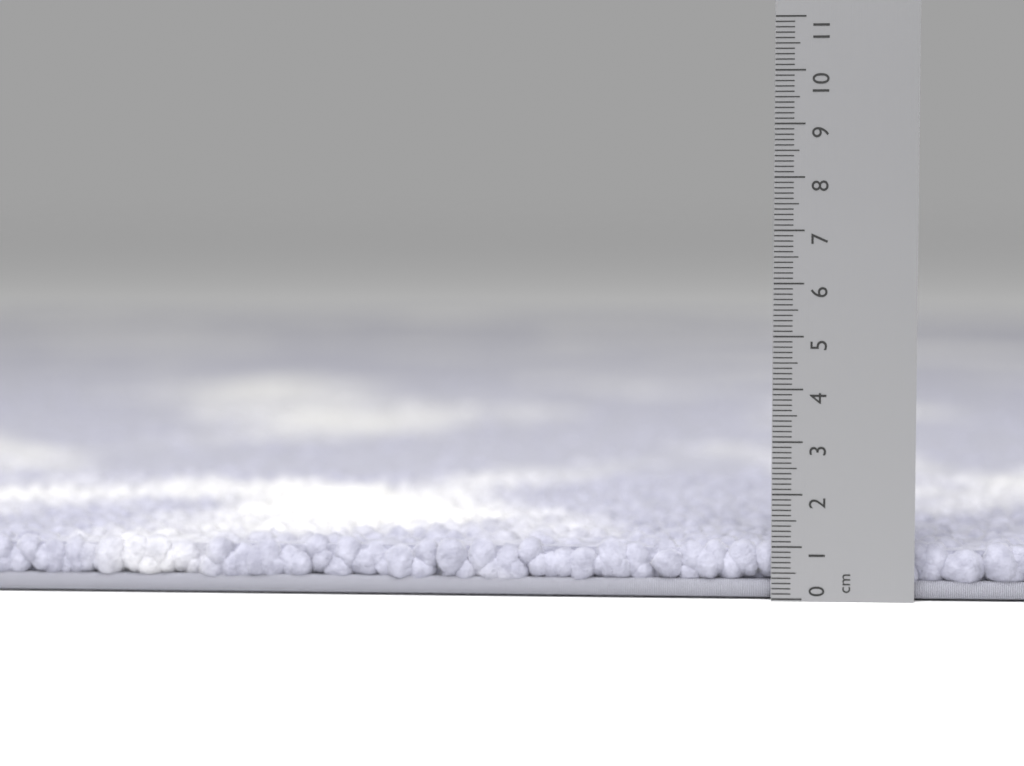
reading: 1.1 cm
